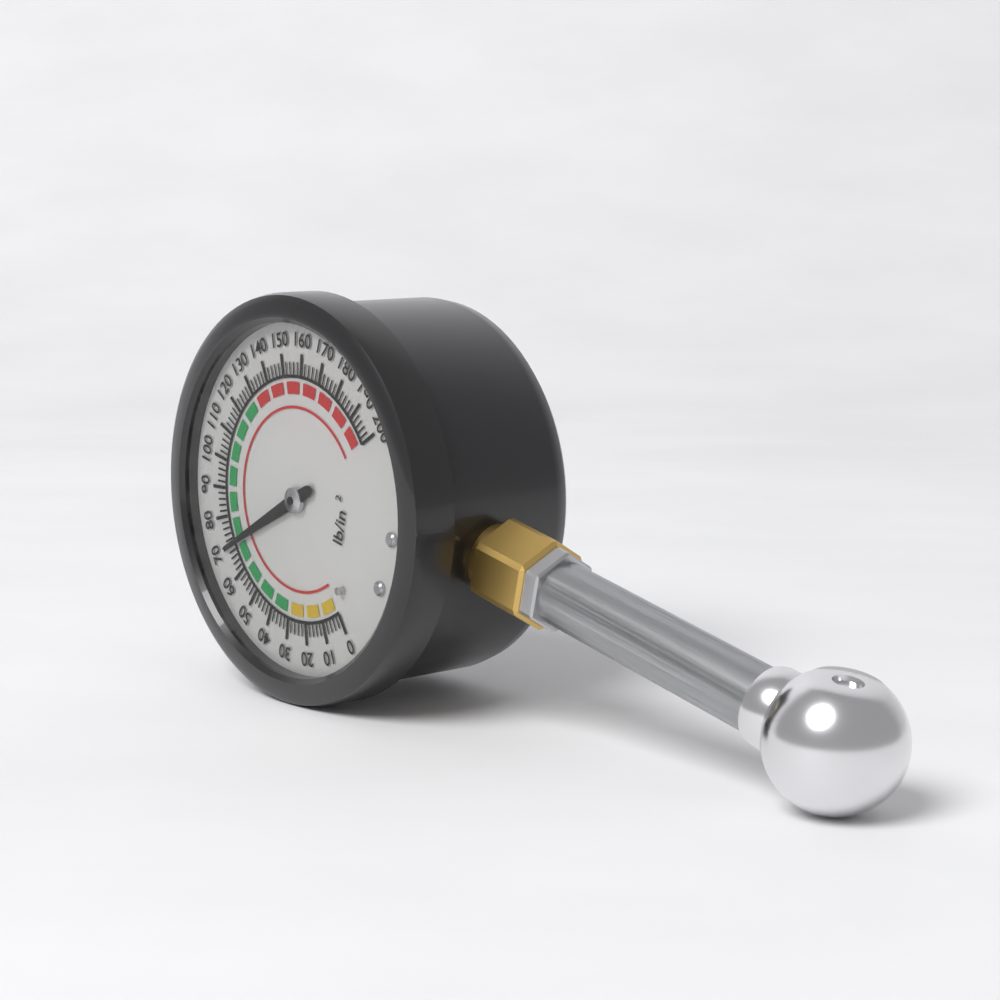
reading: 70 psi
